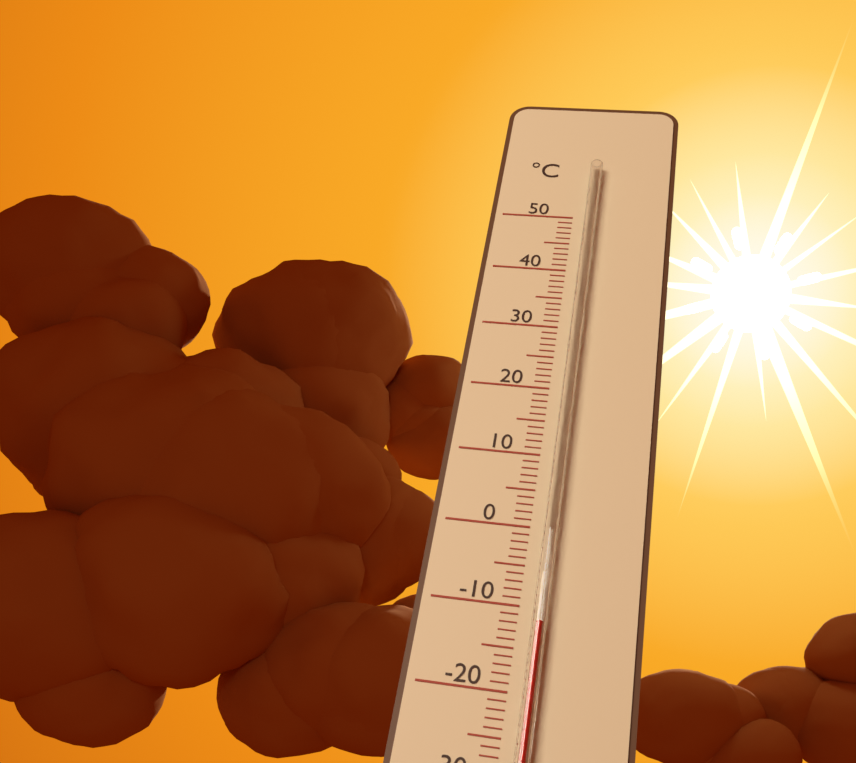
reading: -12 °C
